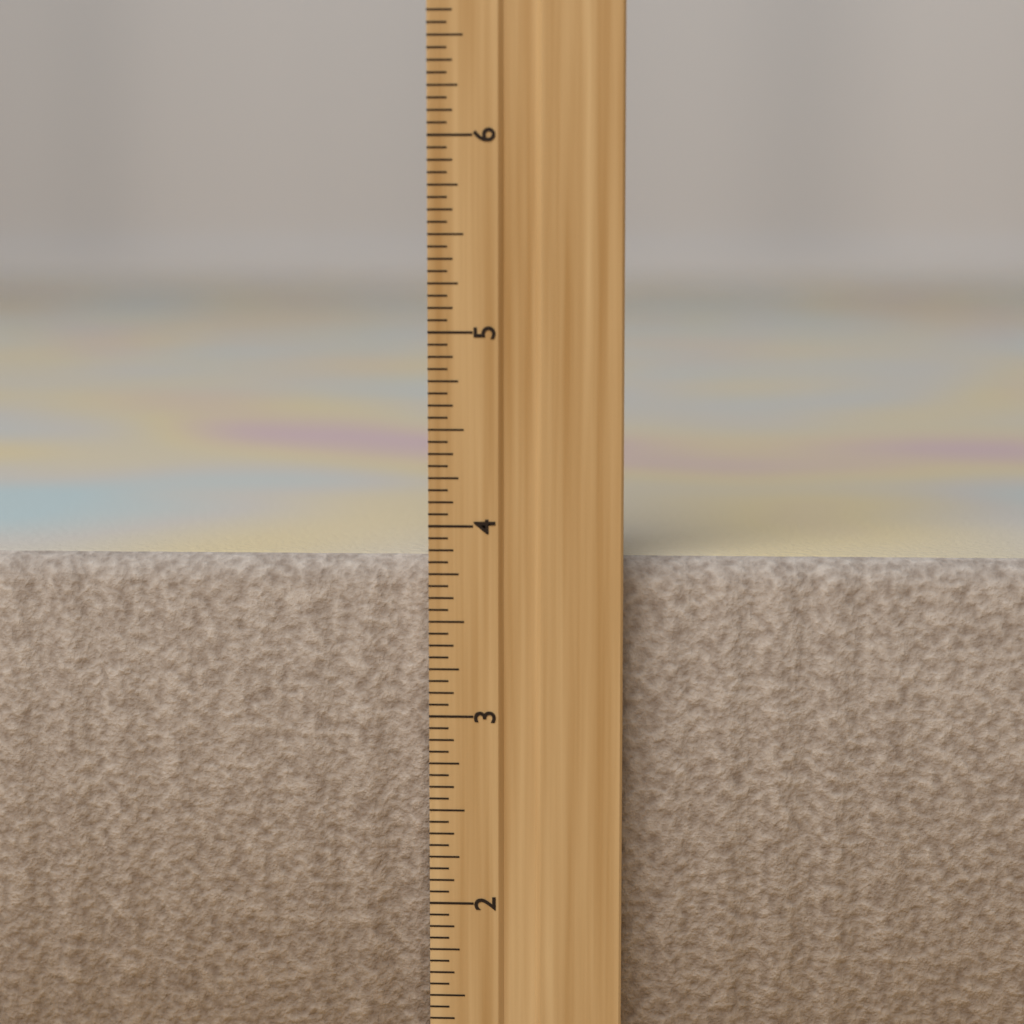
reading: 3.8125 inch
